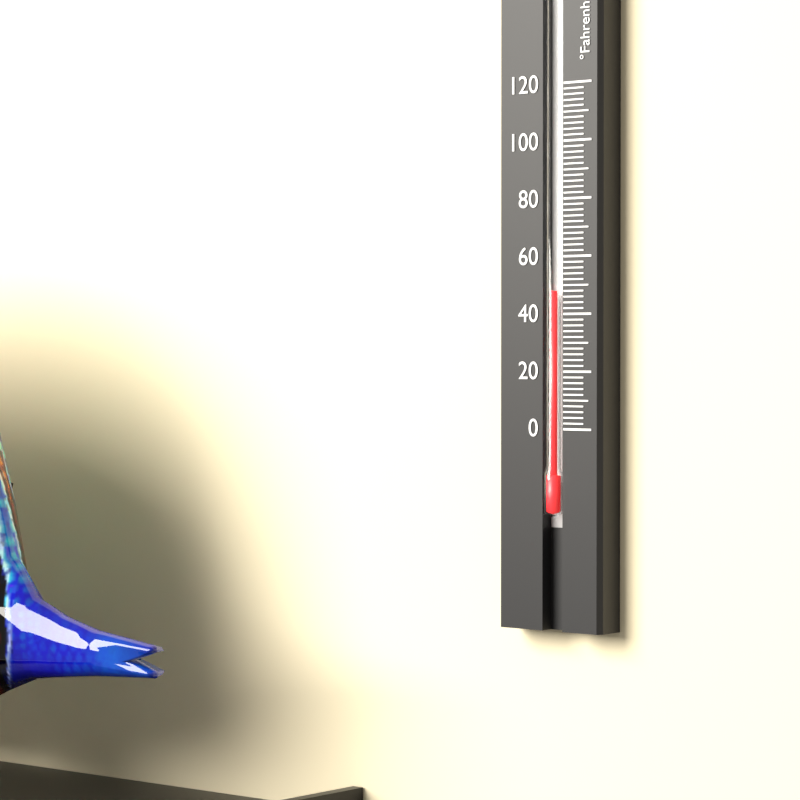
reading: 48 °F
